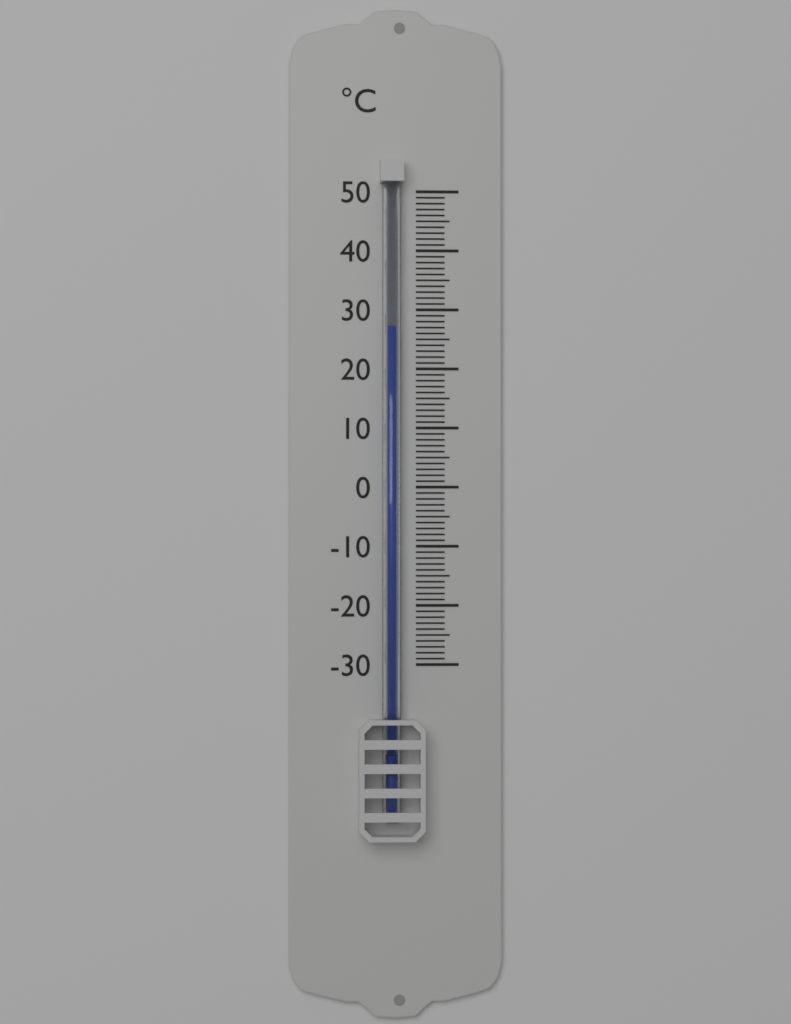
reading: 27 °C
